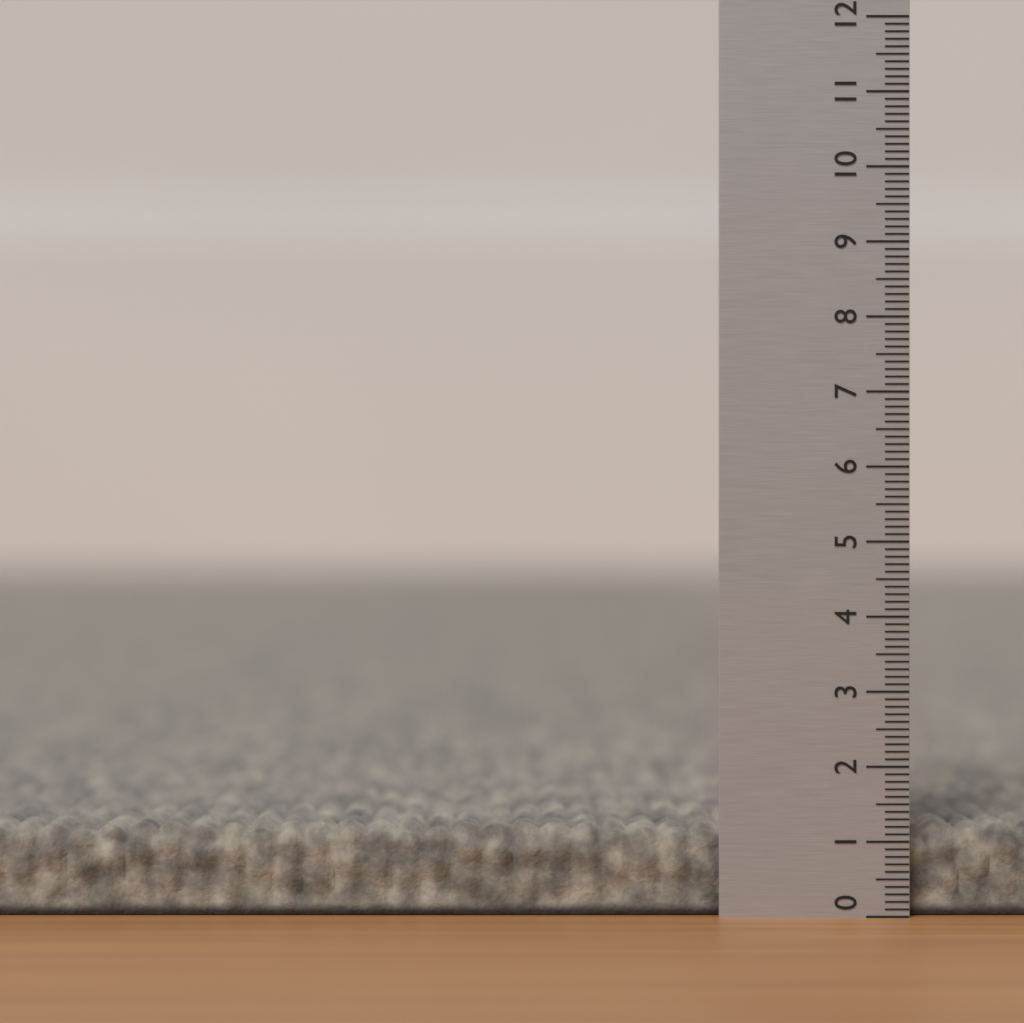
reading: 1.2 (no unit)
